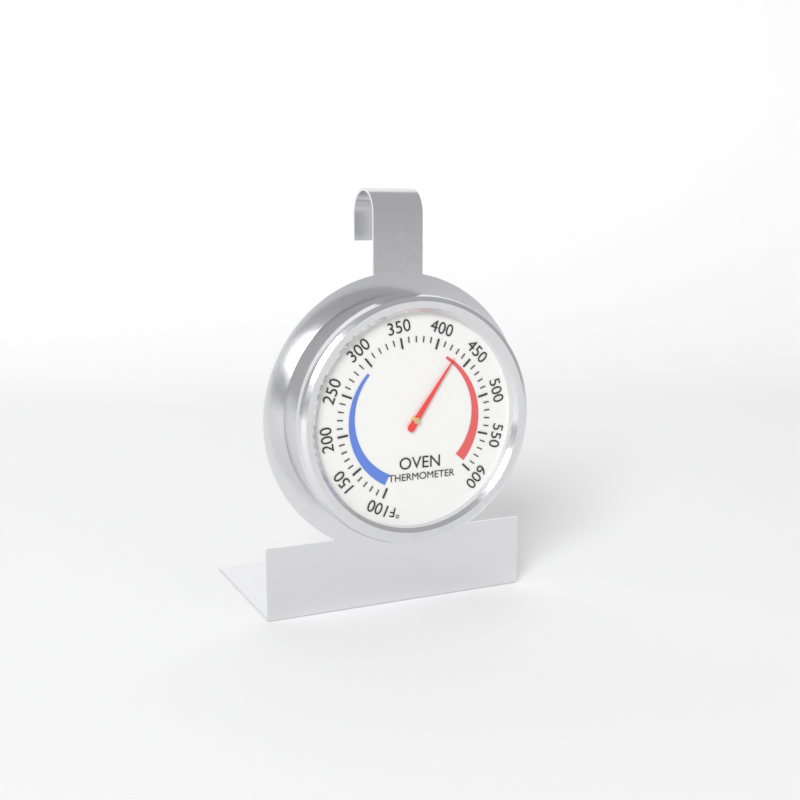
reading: 430 °F
